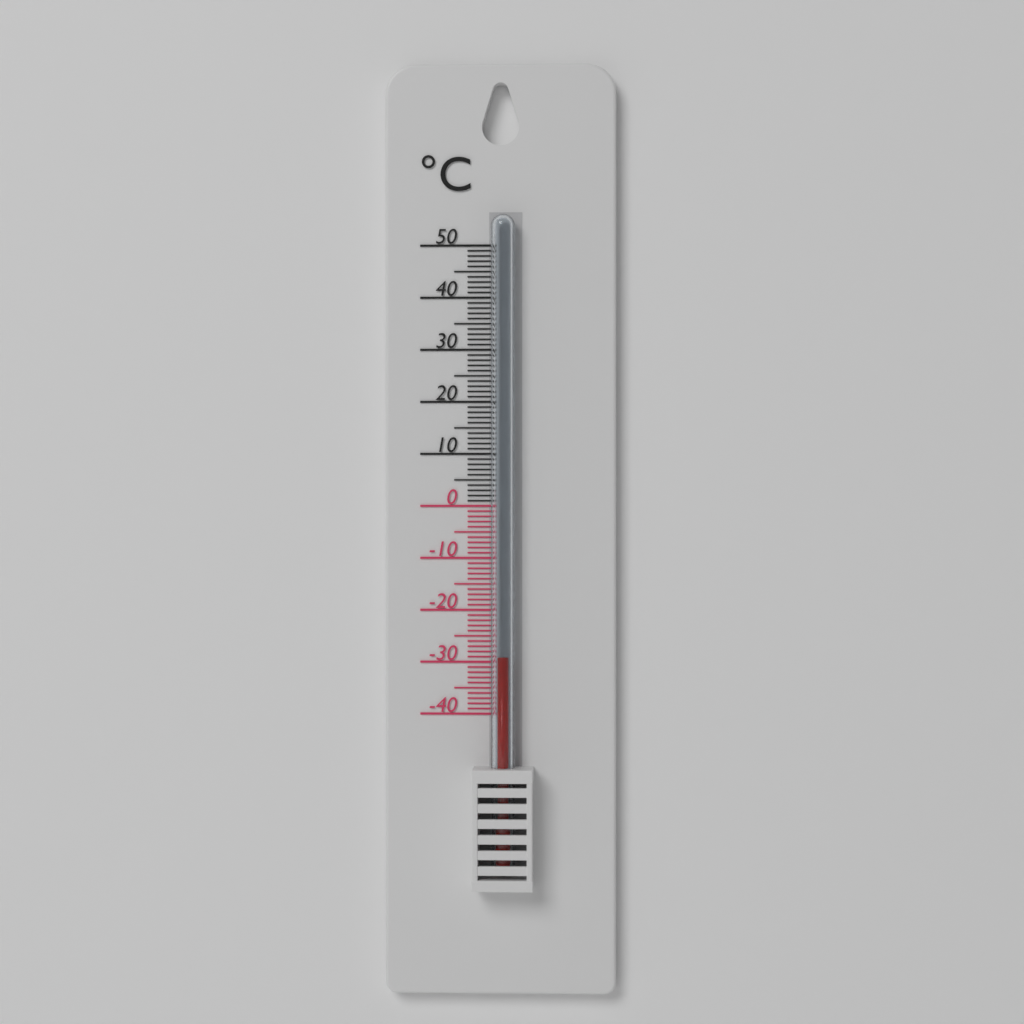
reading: -29 °C
